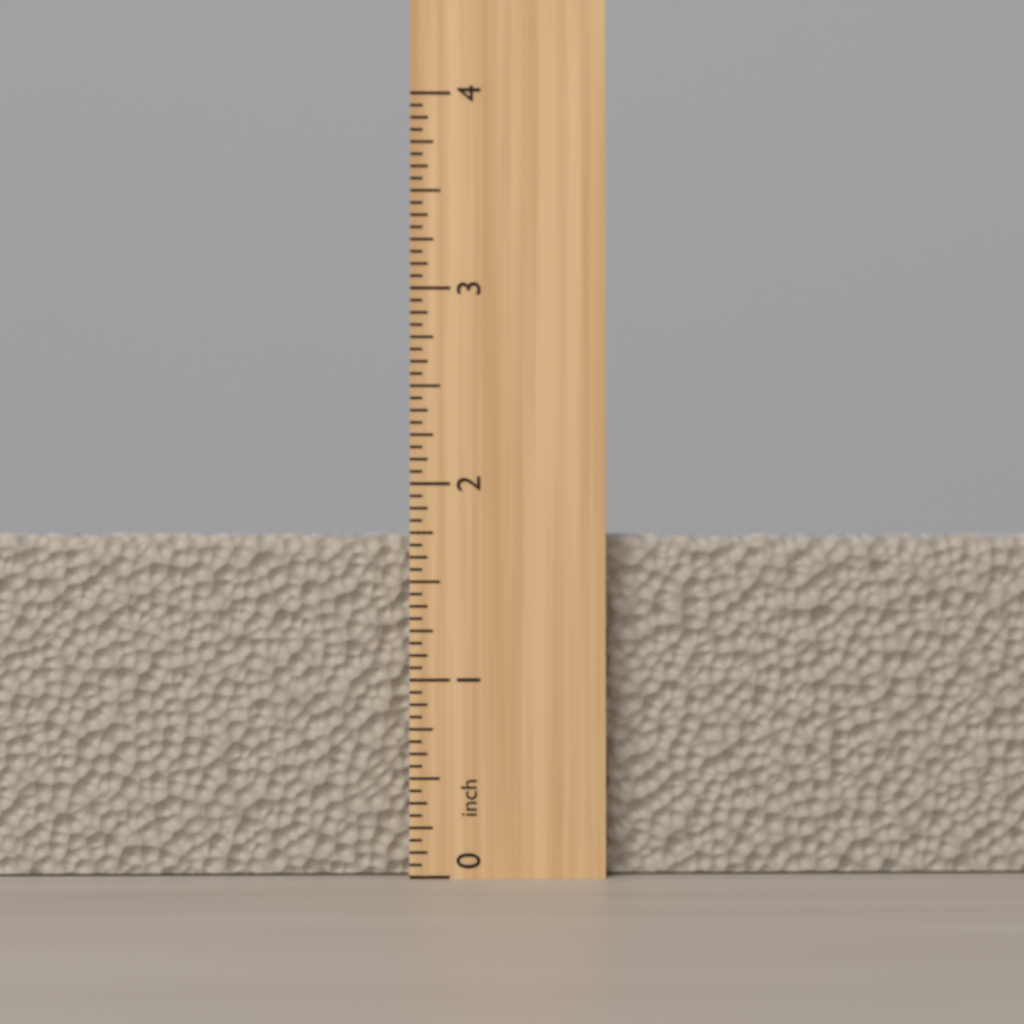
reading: 1.7500 inch
